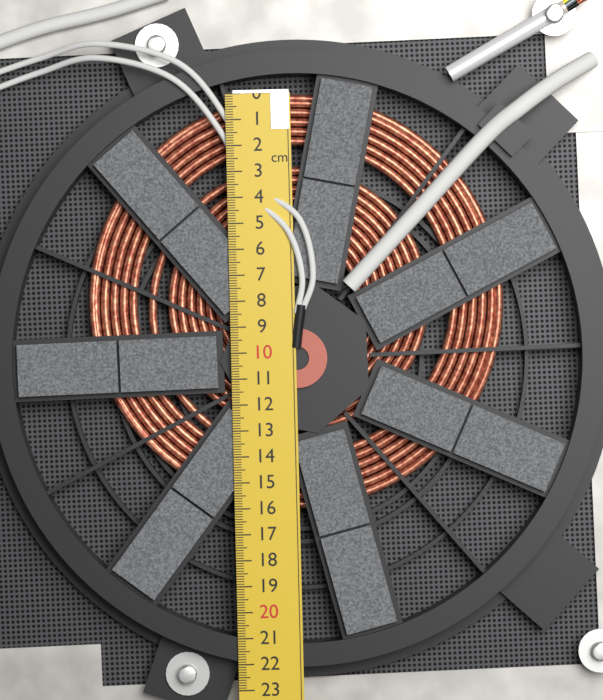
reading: 16.1 cm
